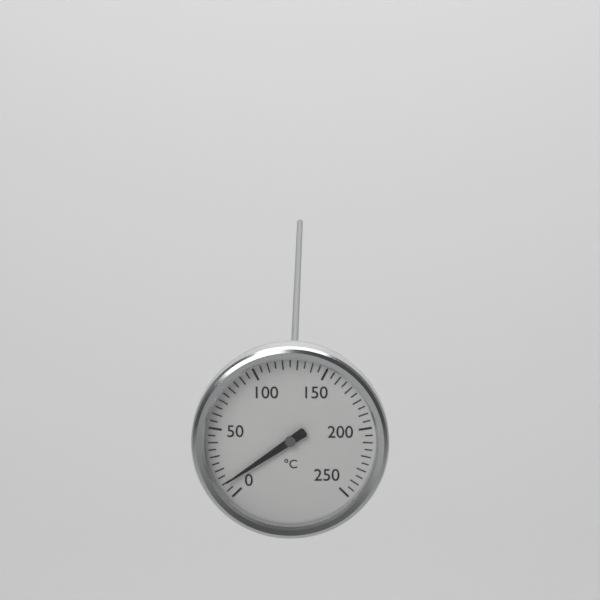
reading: 10 °C
